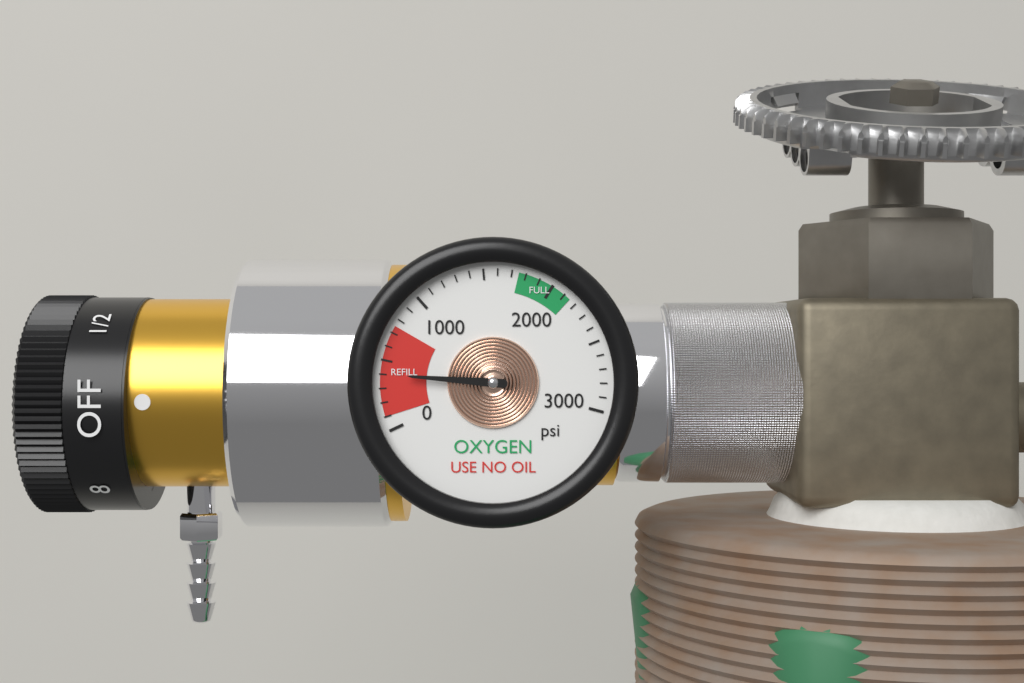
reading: 400 psi
